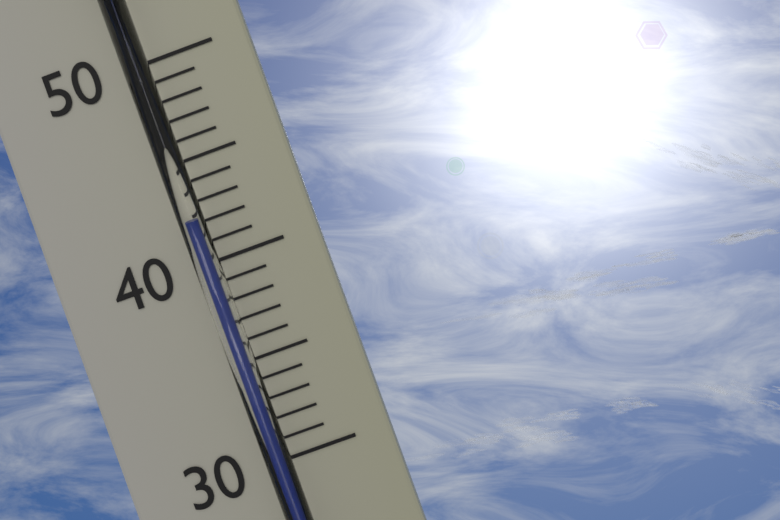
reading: 42 (no unit)
